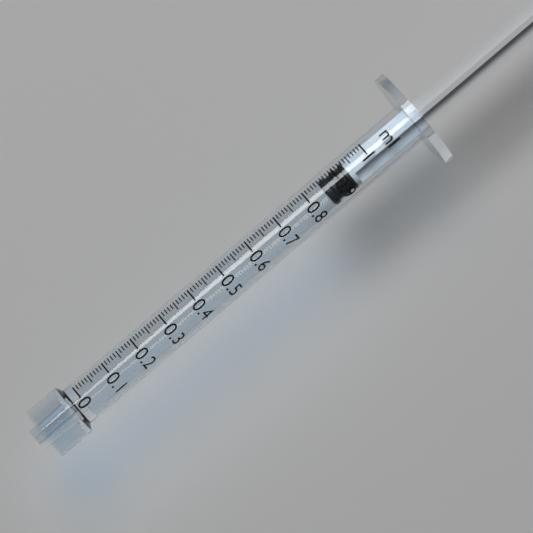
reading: 0.85 ml
